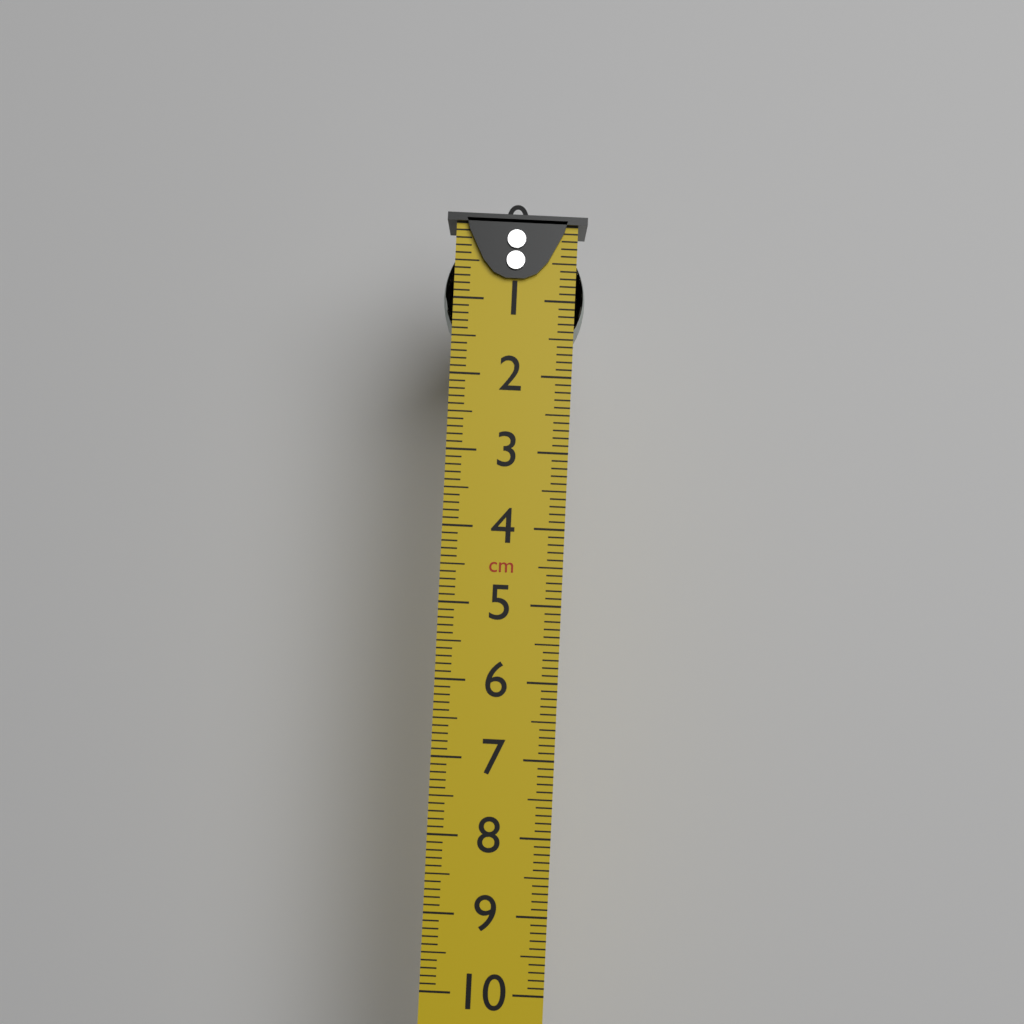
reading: 1.9 cm
